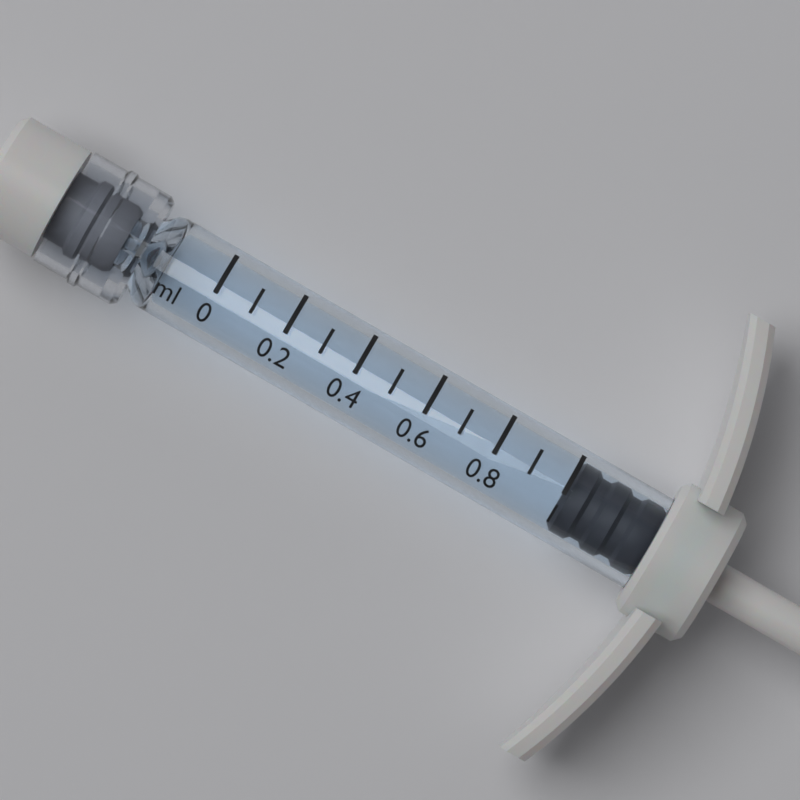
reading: 1.0 ml
